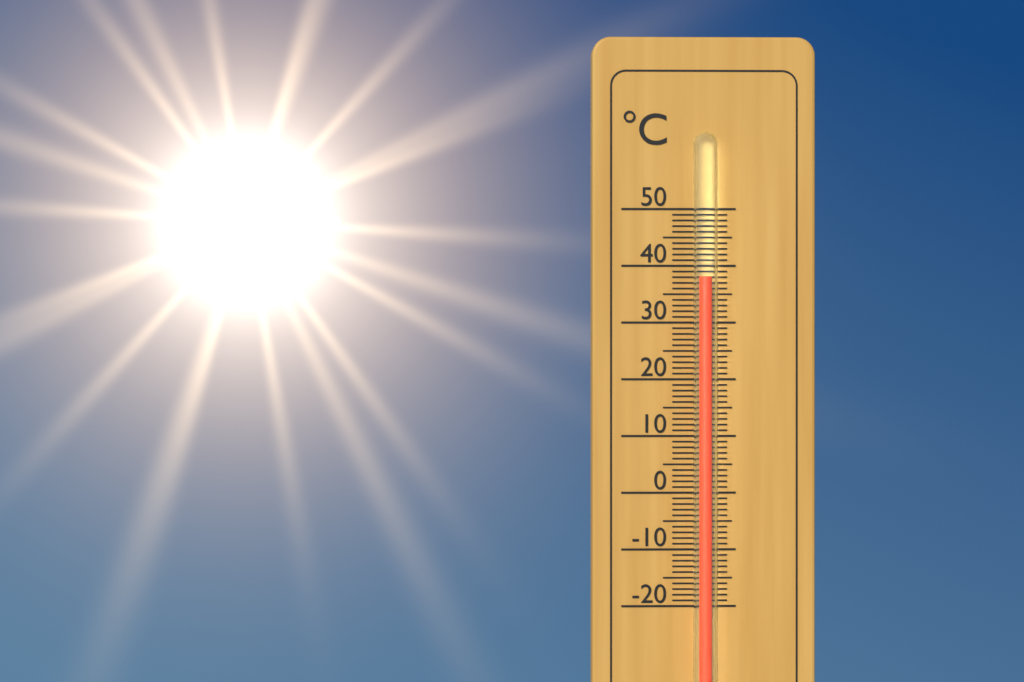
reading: 38 °C
